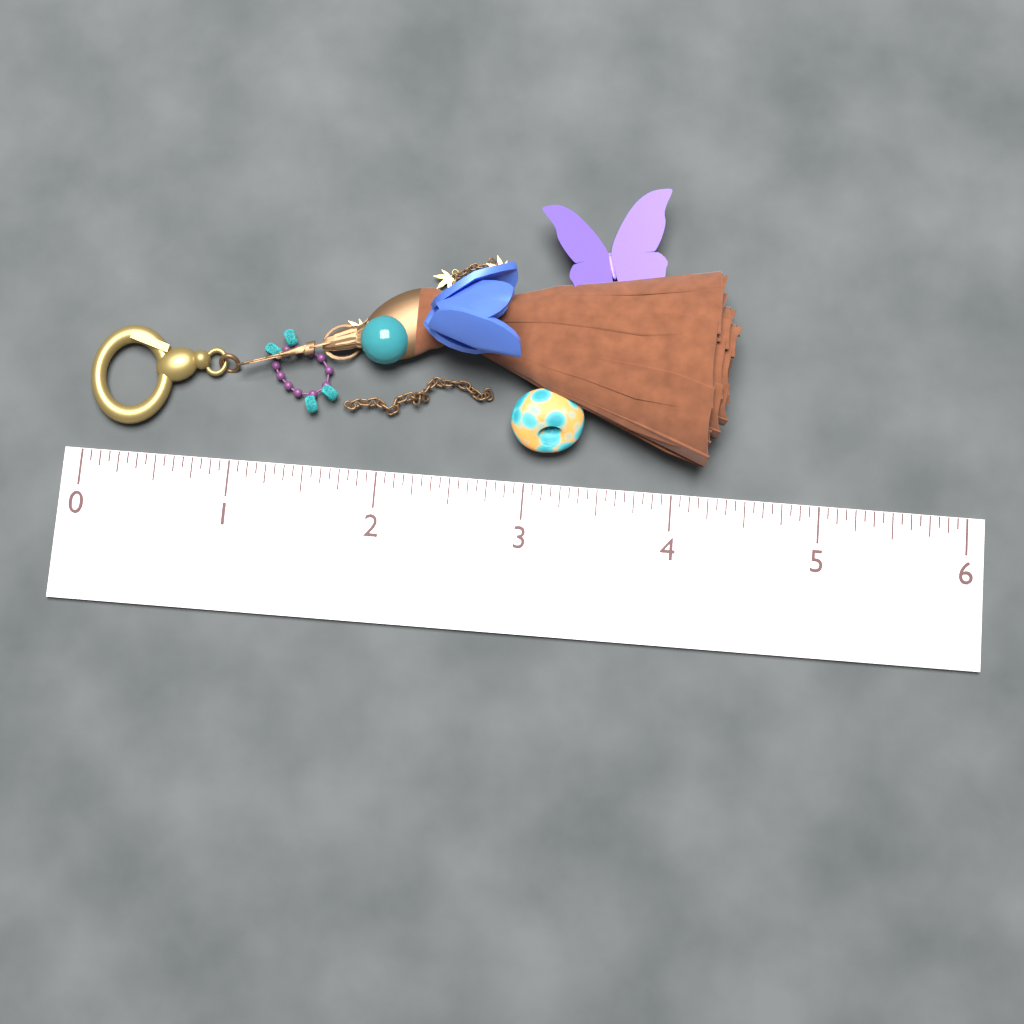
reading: 4.3750 (no unit)
